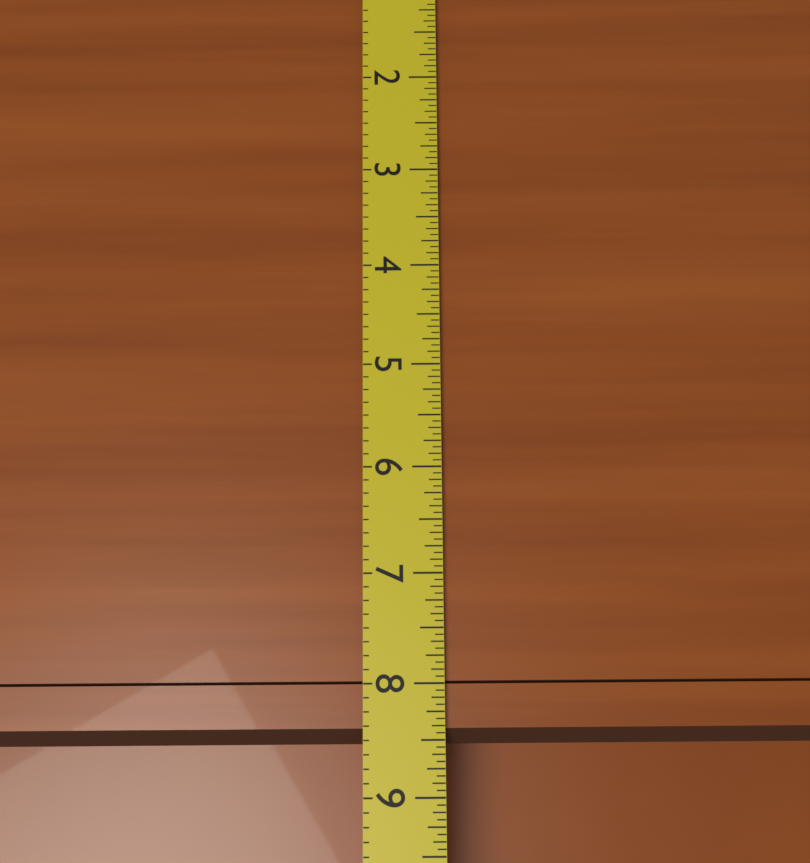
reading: 8.5625 (no unit)
